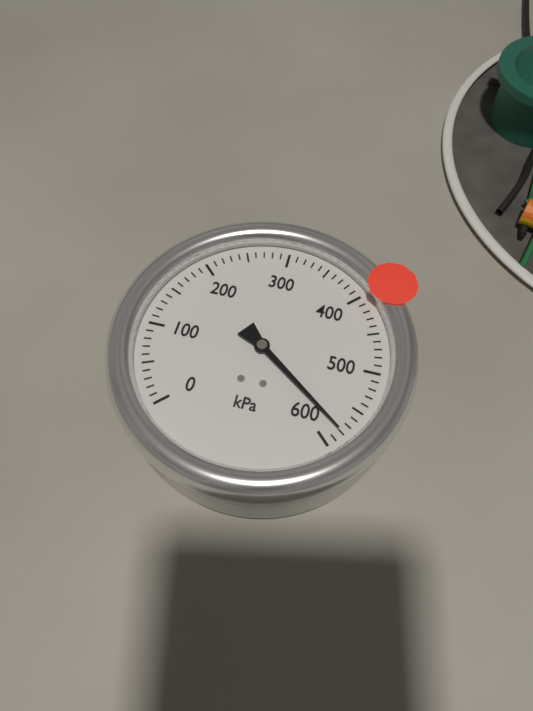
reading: 580 kPa
